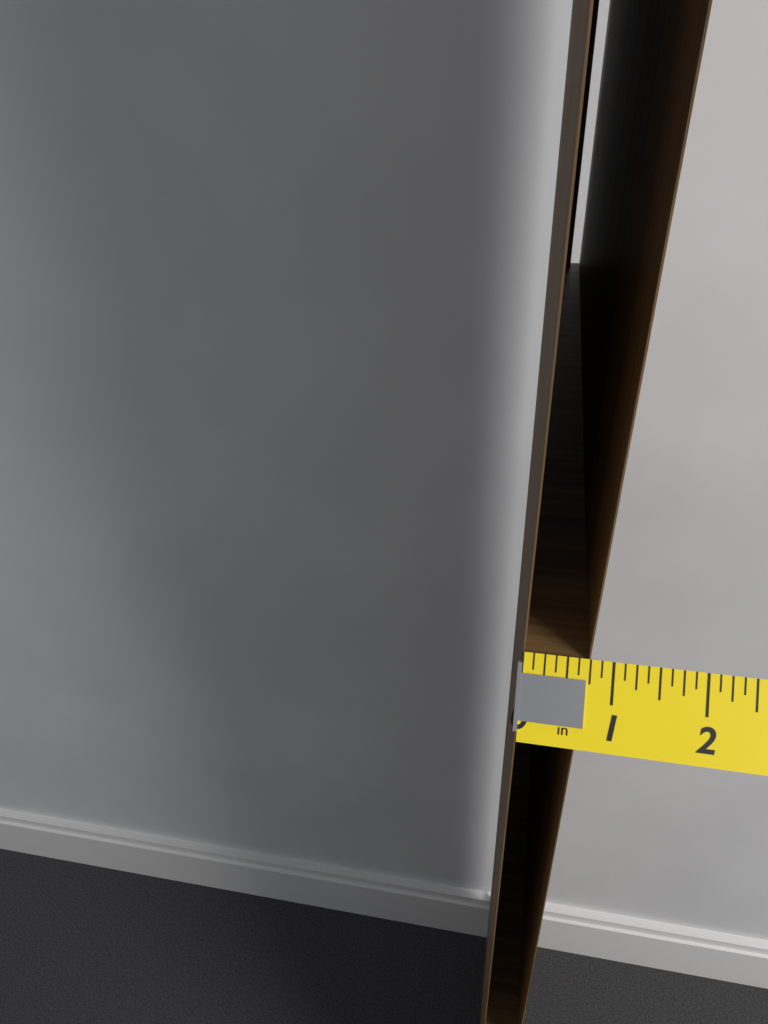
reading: 0.750 in
